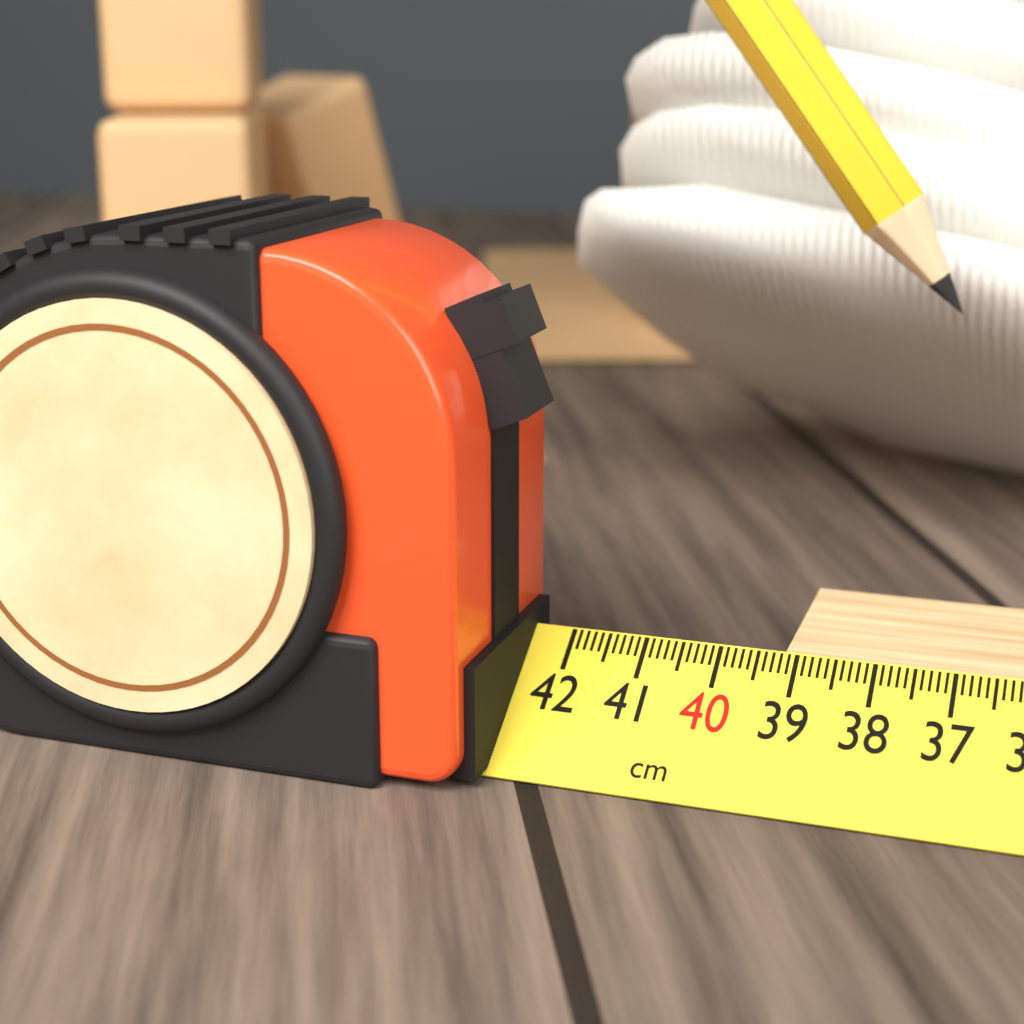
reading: 39.2 cm
